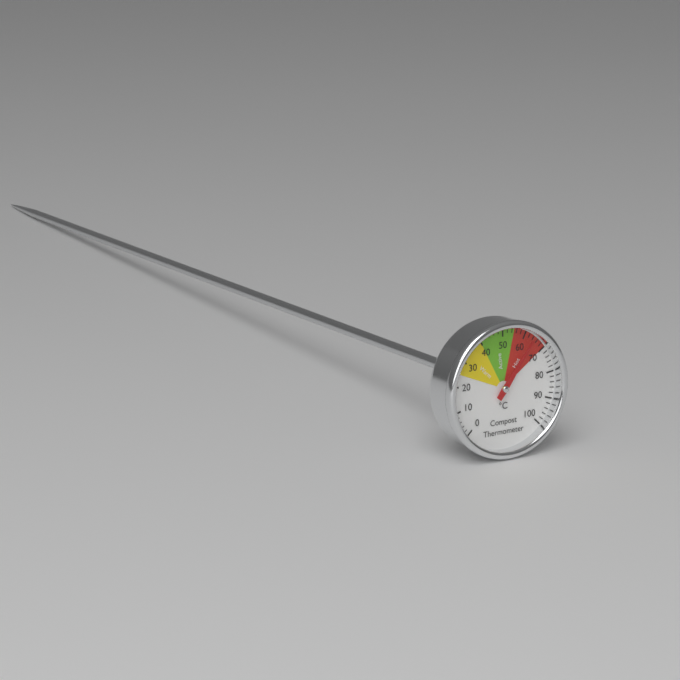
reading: 64 °C
